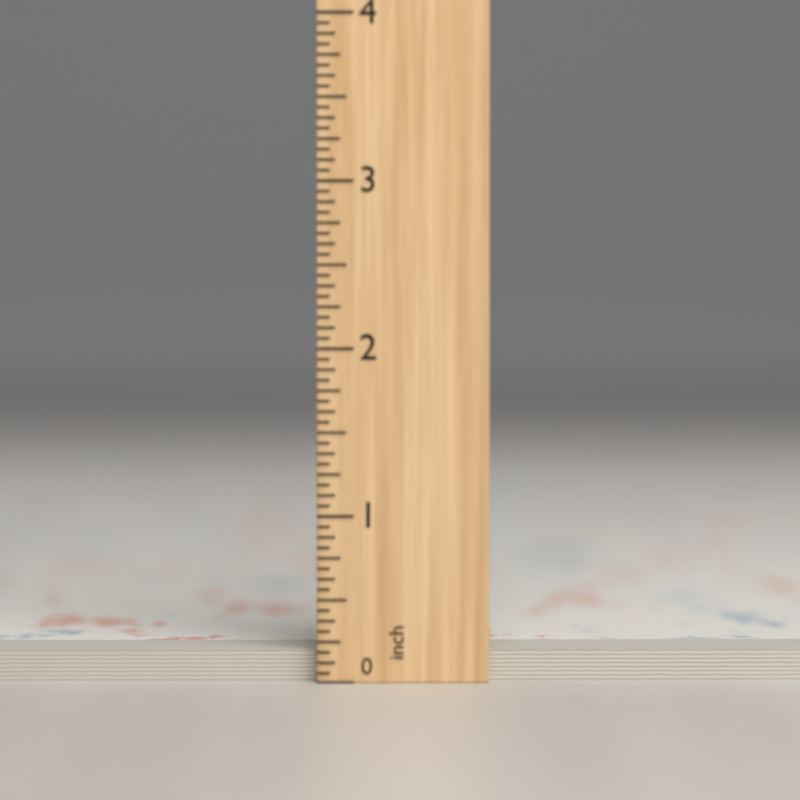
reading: 0.1875 inch
